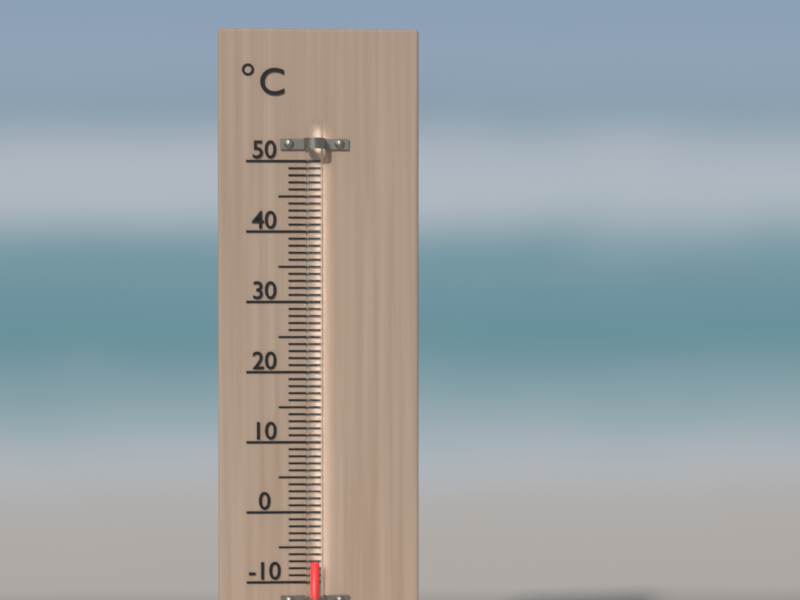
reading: -7 °C
